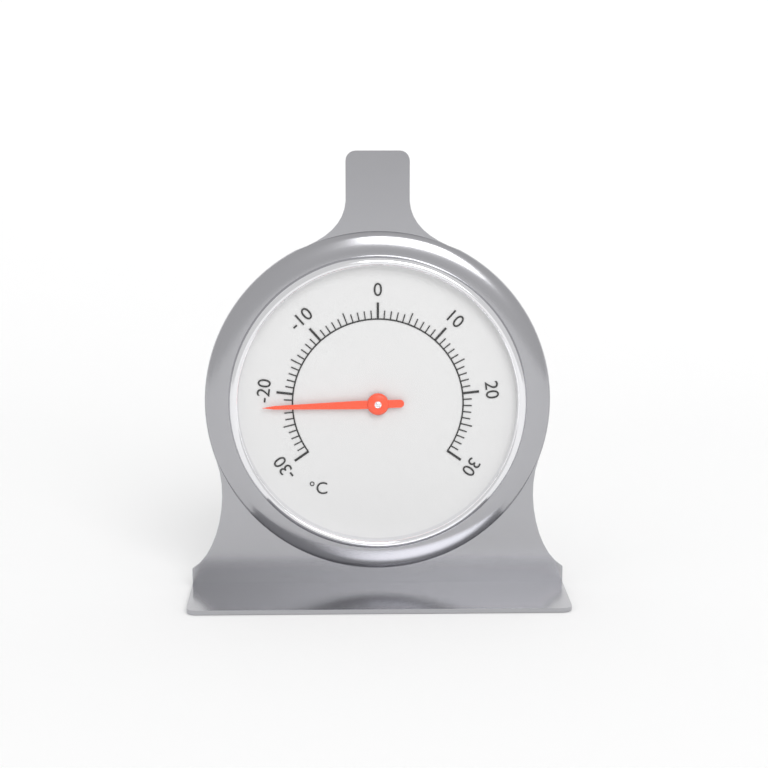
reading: -22 °C
